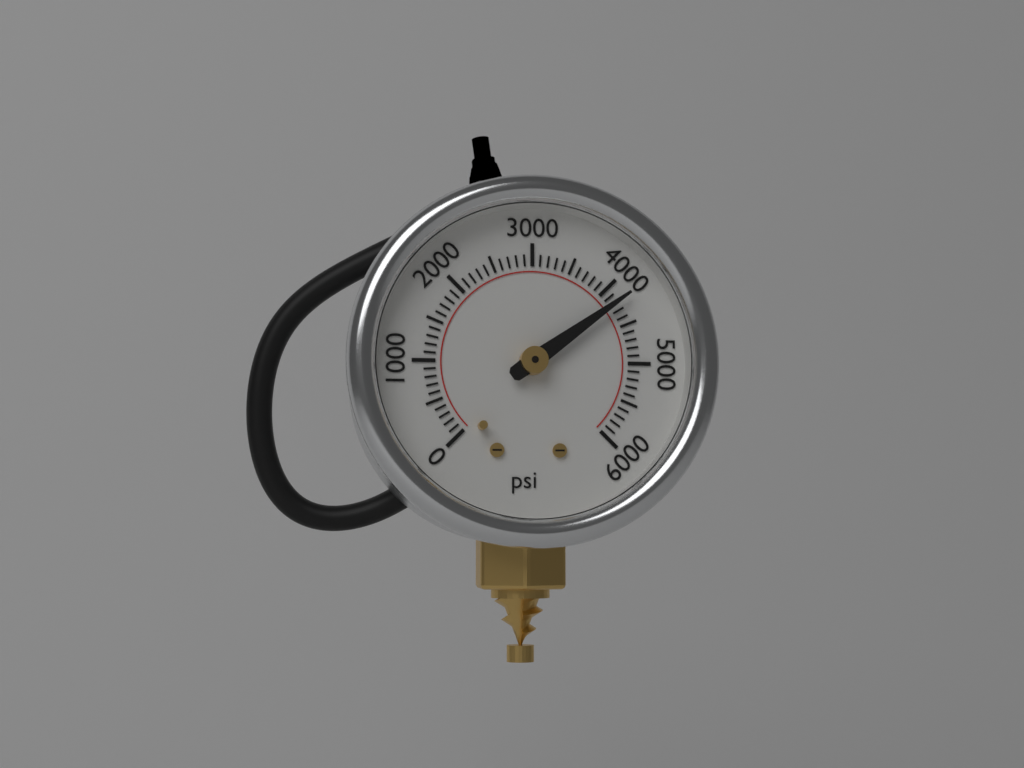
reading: 4200 psi
